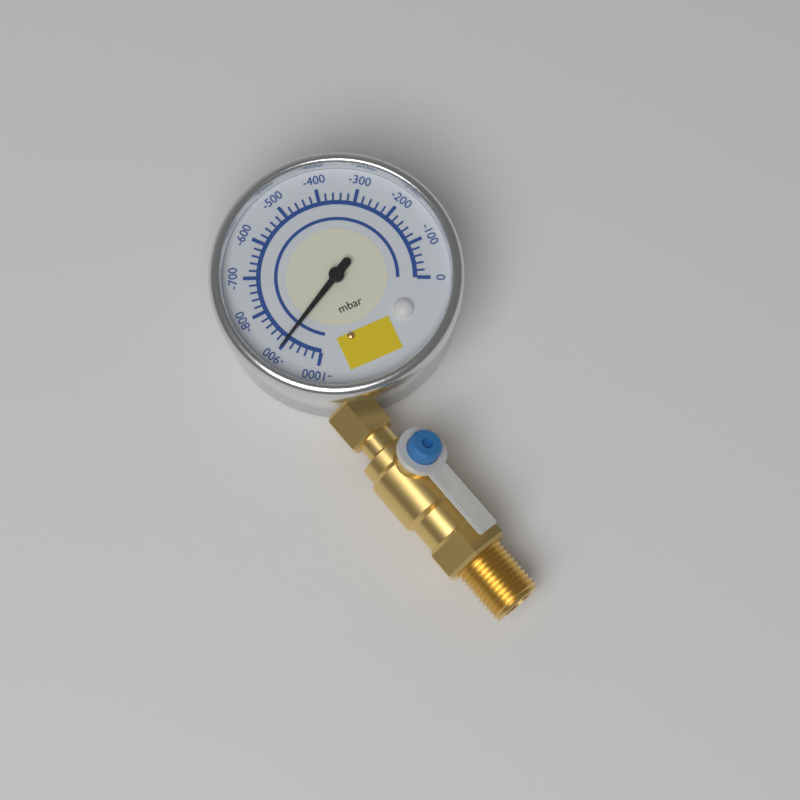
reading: -900 mbar
